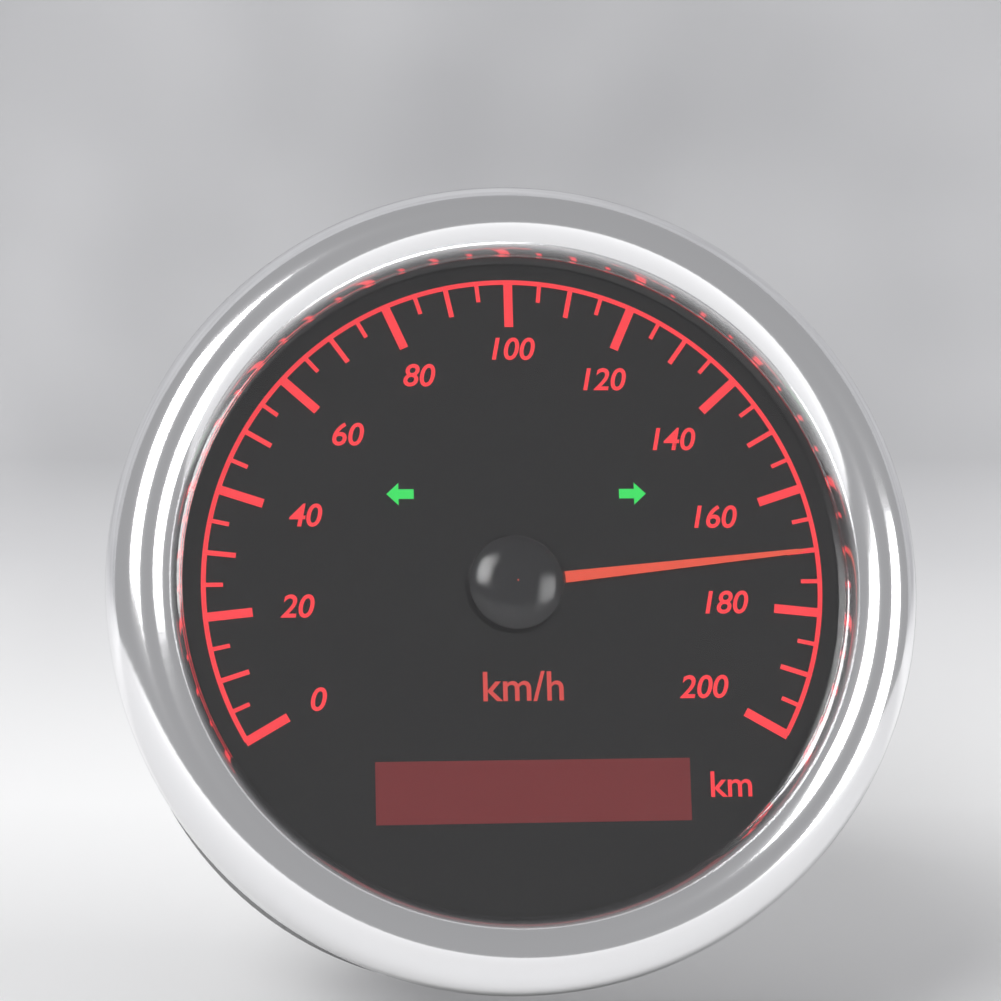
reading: 170 km/h
